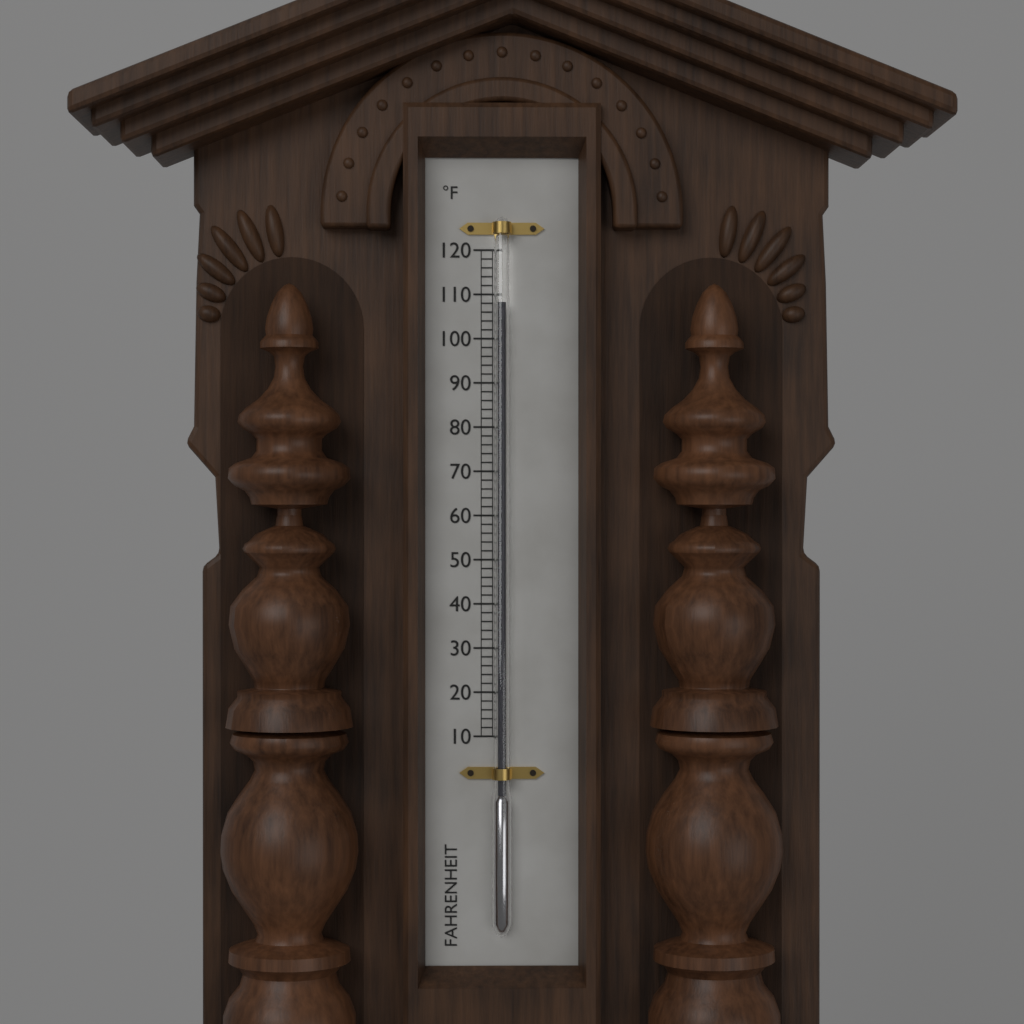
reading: 108 °F
